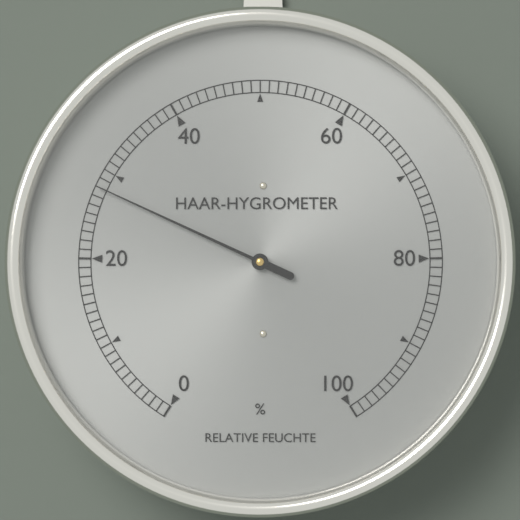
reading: 28 %
